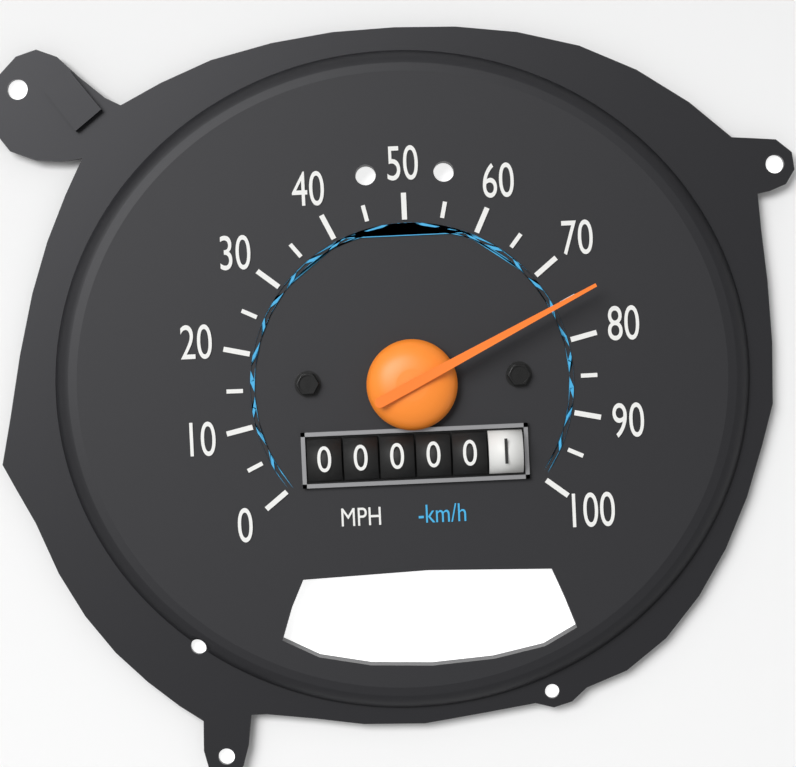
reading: 75 MPH
